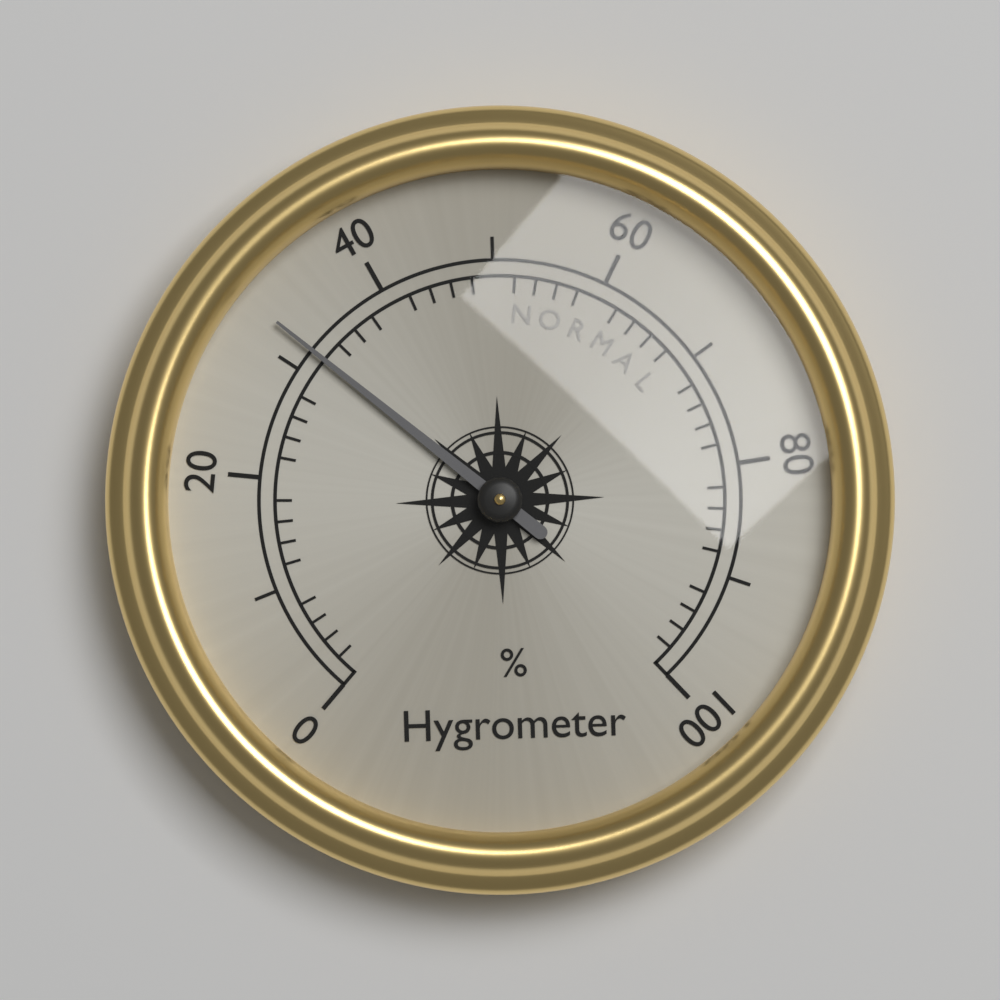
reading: 32 %
